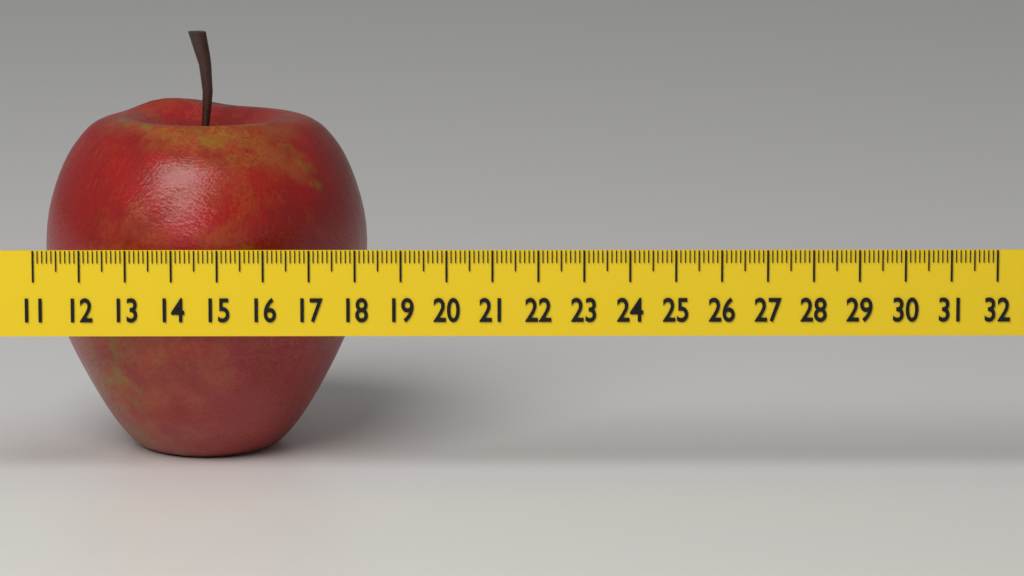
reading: 18.2 (no unit)
